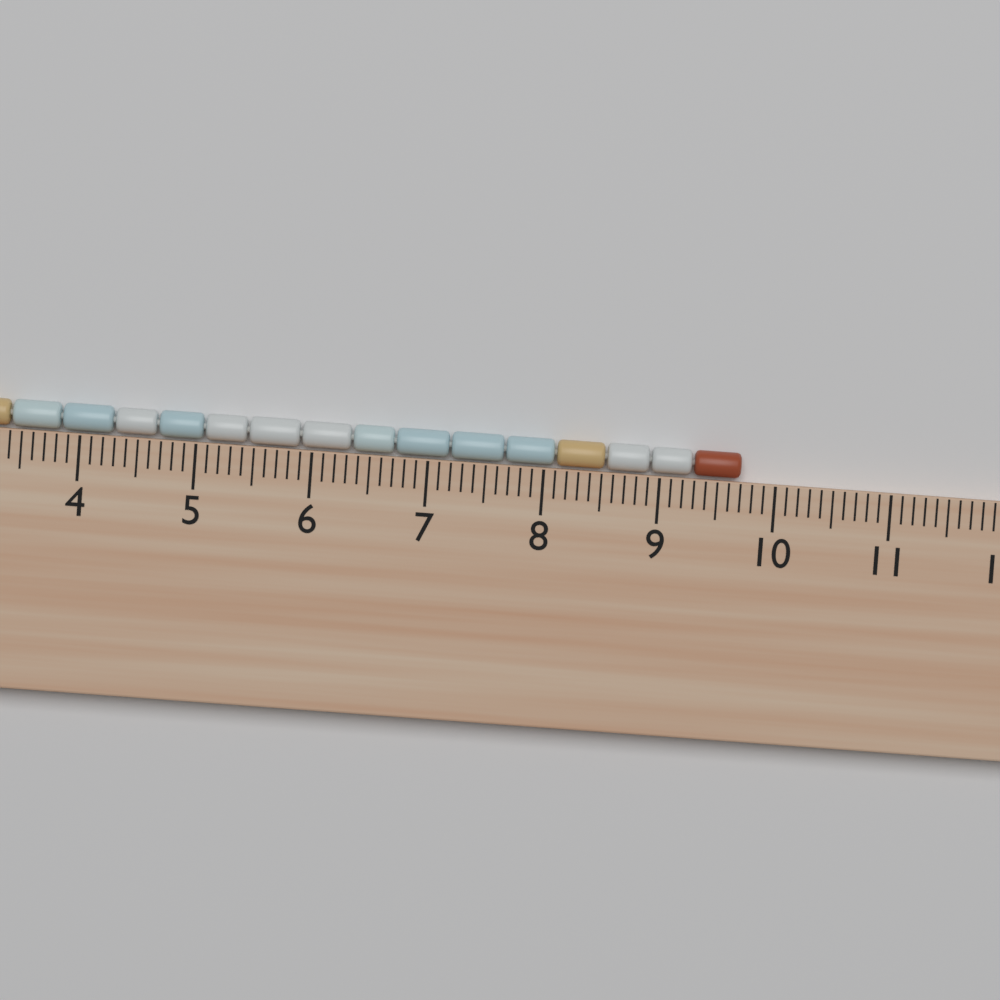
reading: 9.7 cm
